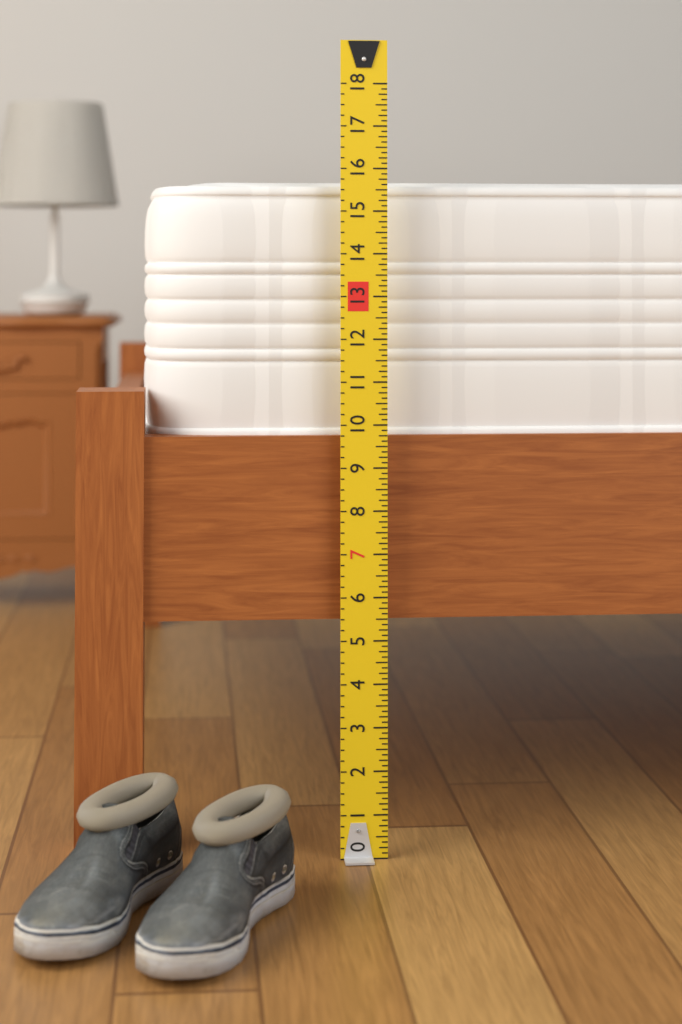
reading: 15.750 (no unit)
